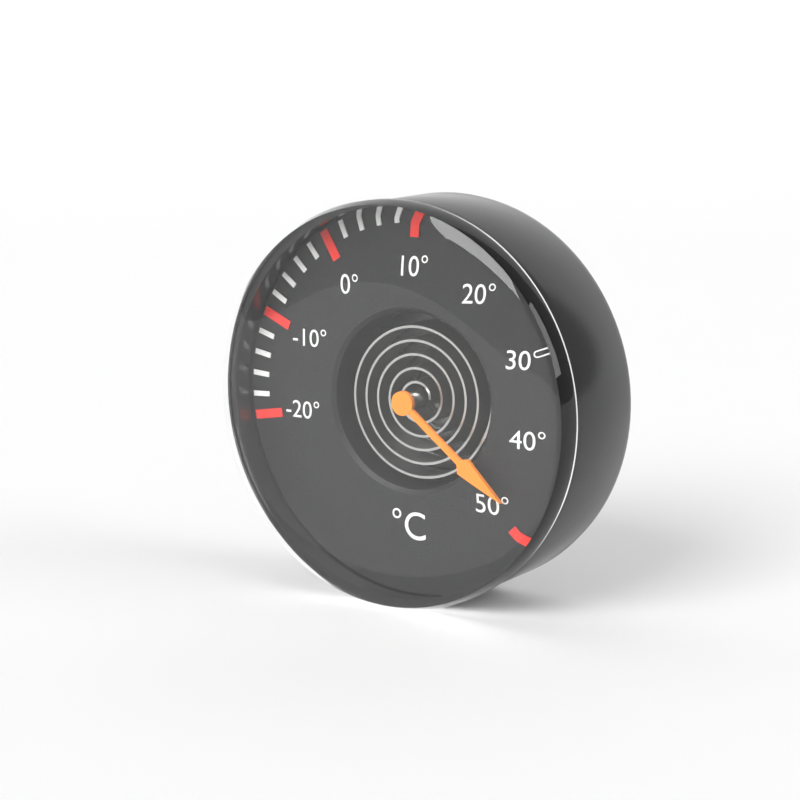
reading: 48 °C
